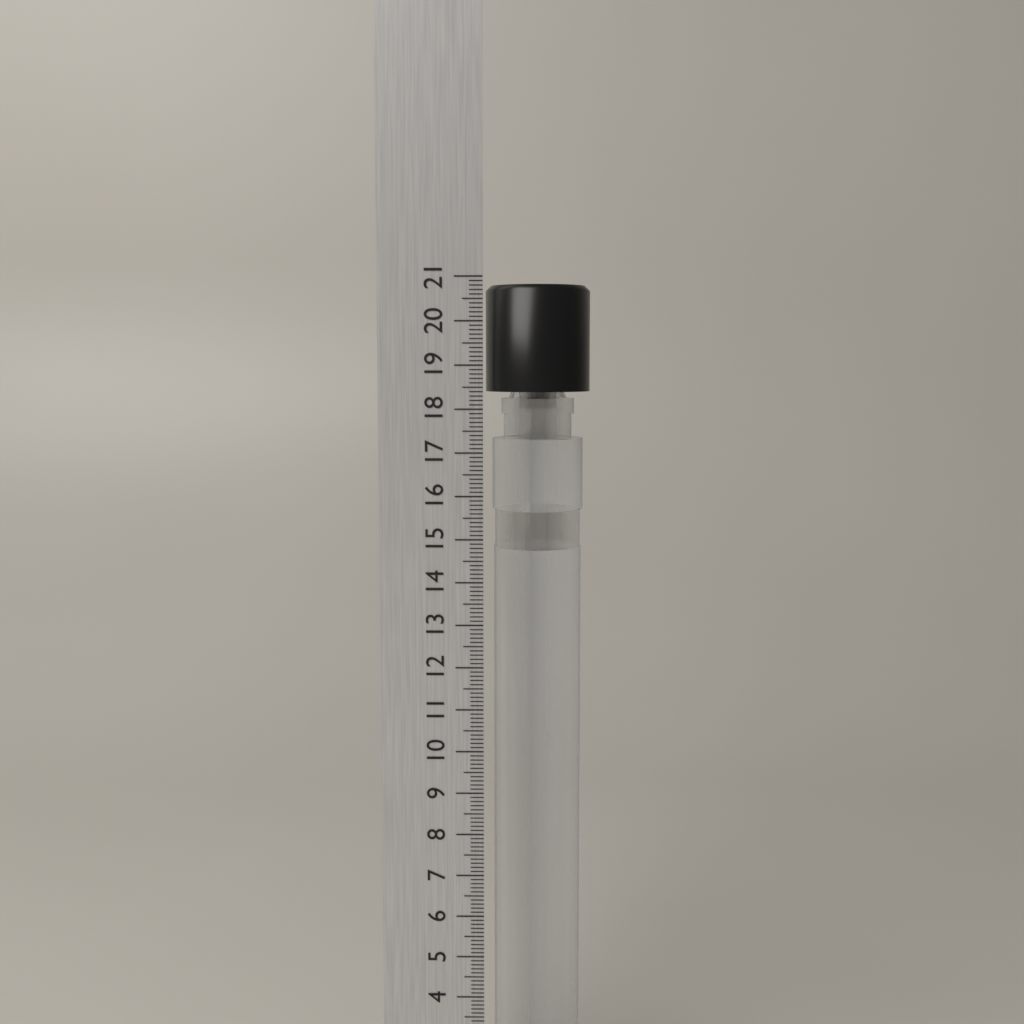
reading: 20.8 cm
